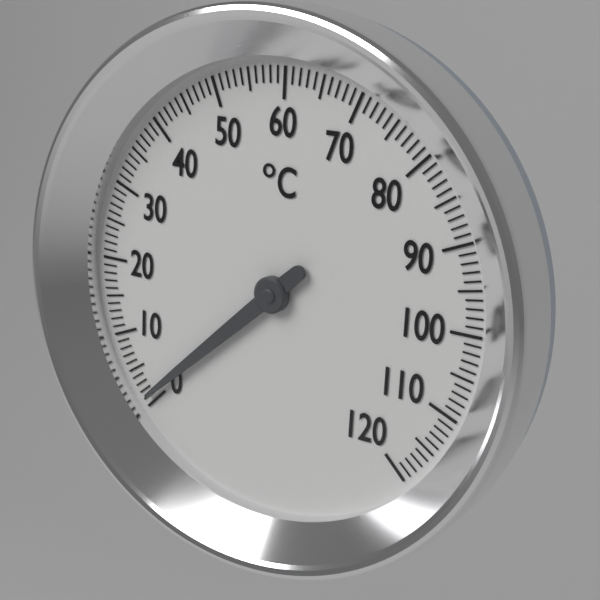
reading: 1 °C
